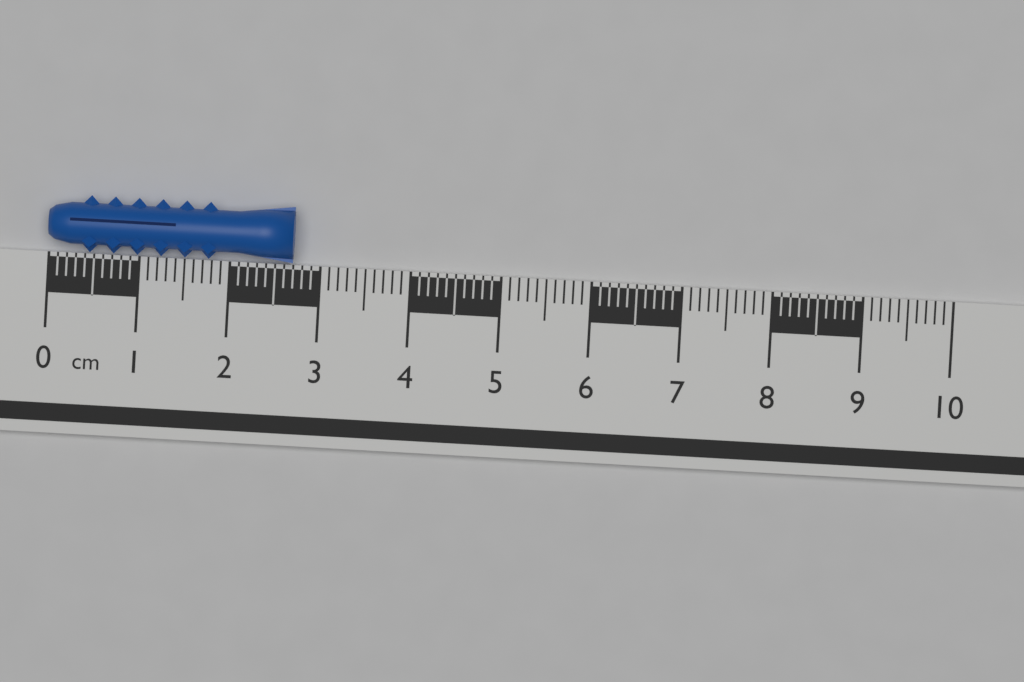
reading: 2.7 cm
